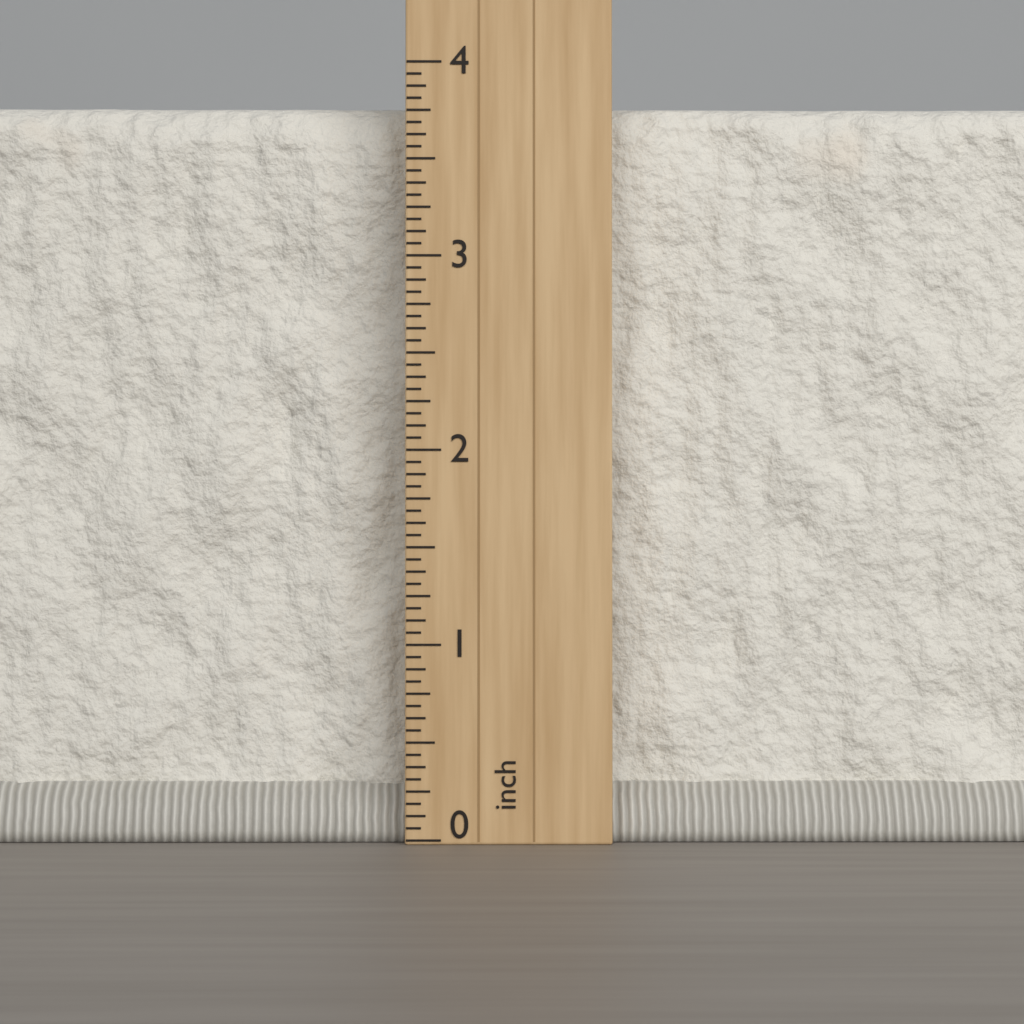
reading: 3.8750 inch
